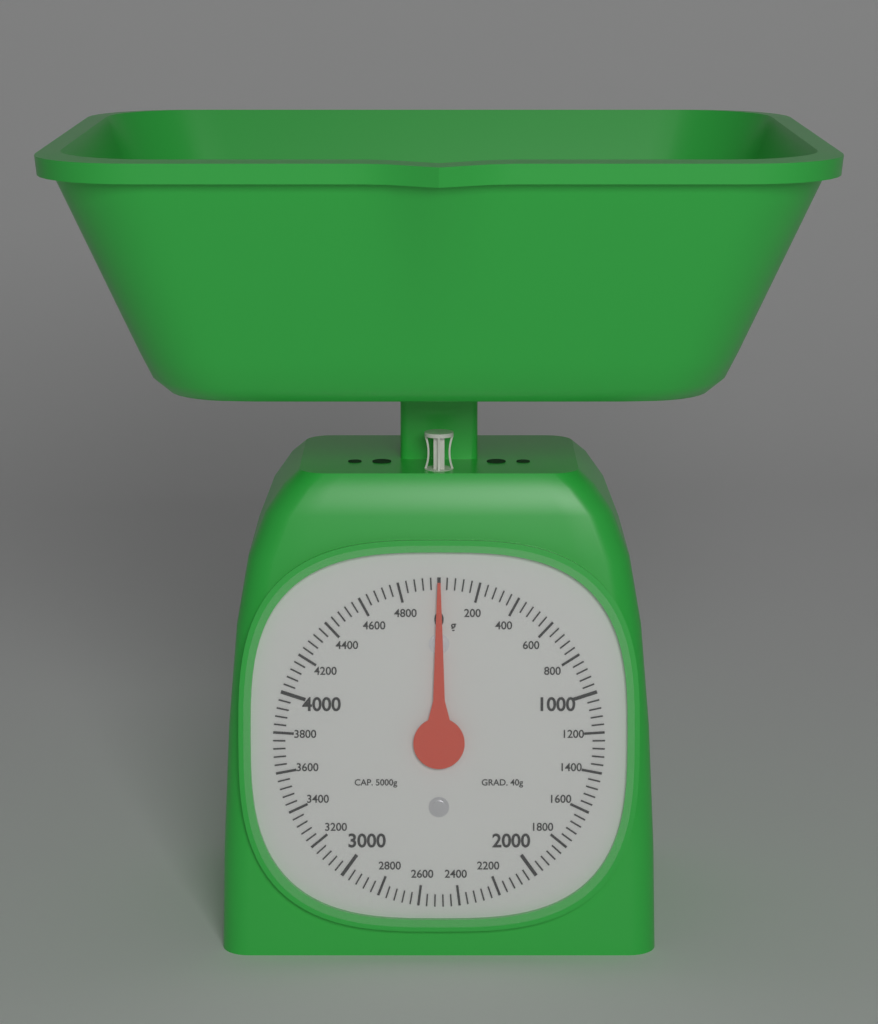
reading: 0 g
